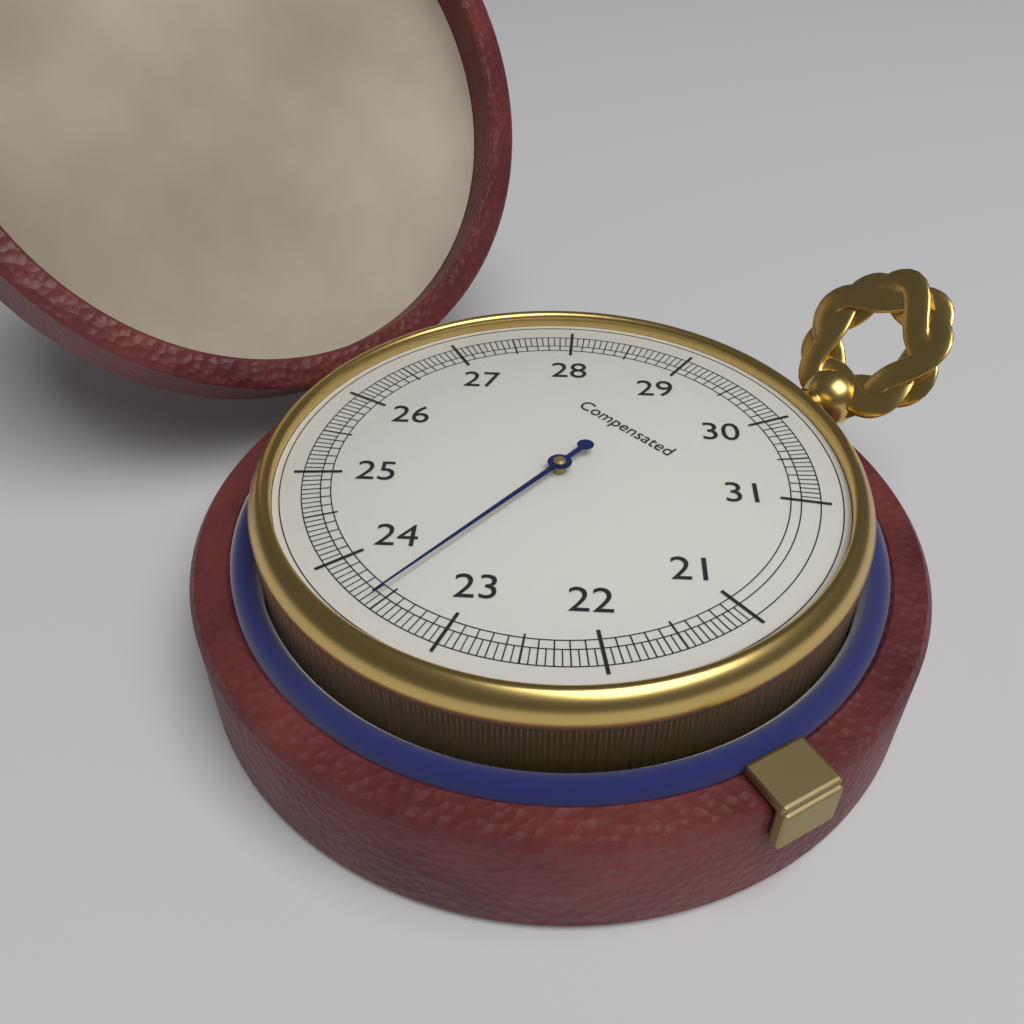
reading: 23.55 (no unit)
